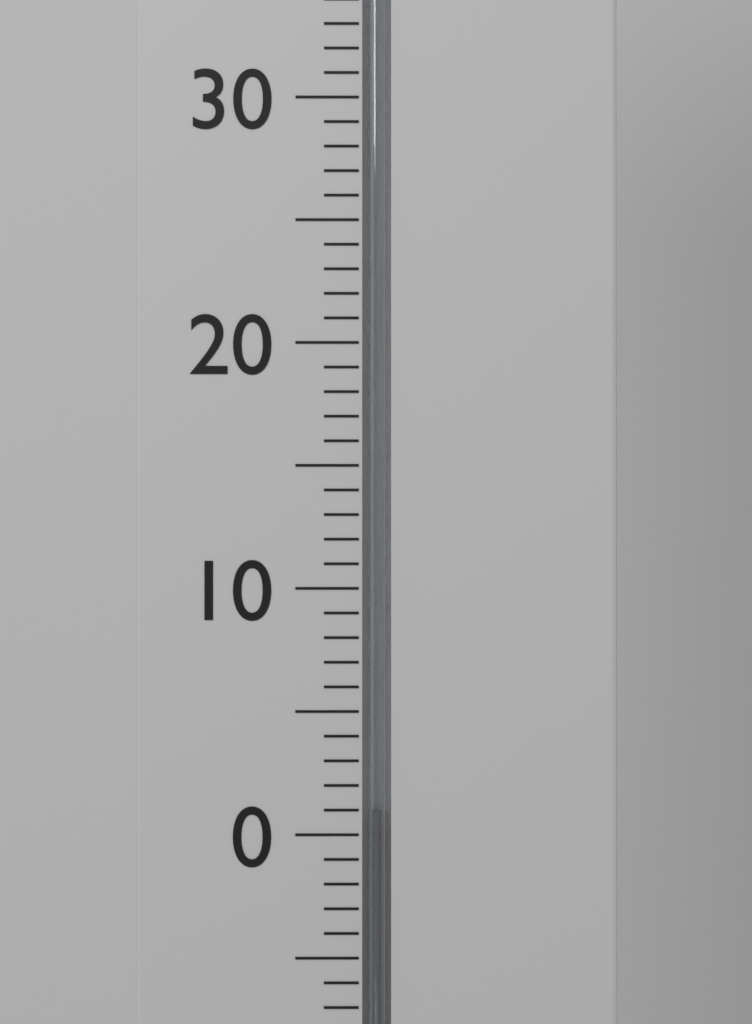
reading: 1 °C
